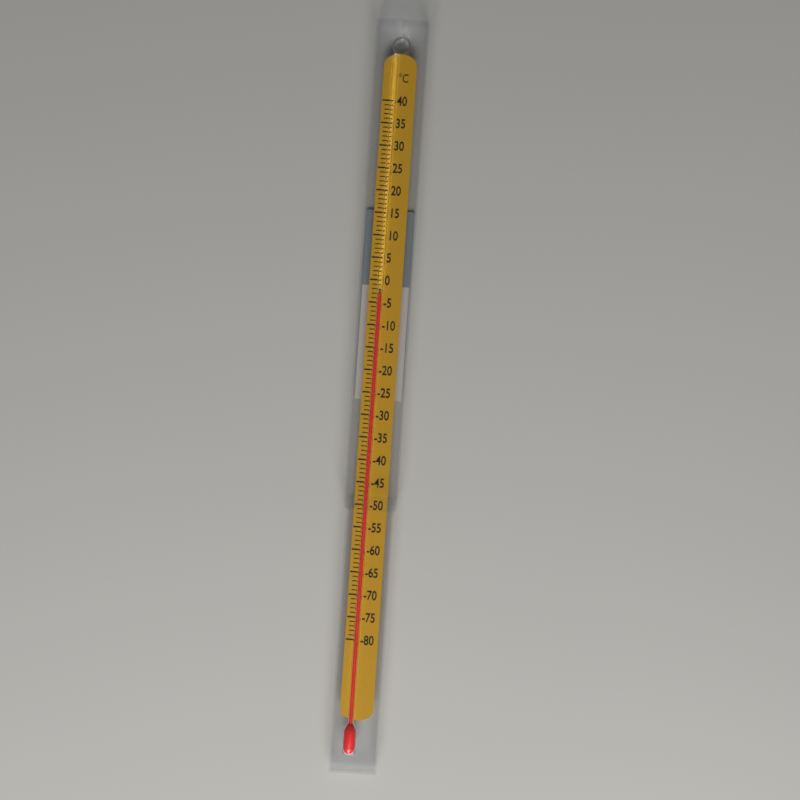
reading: -3 °C
